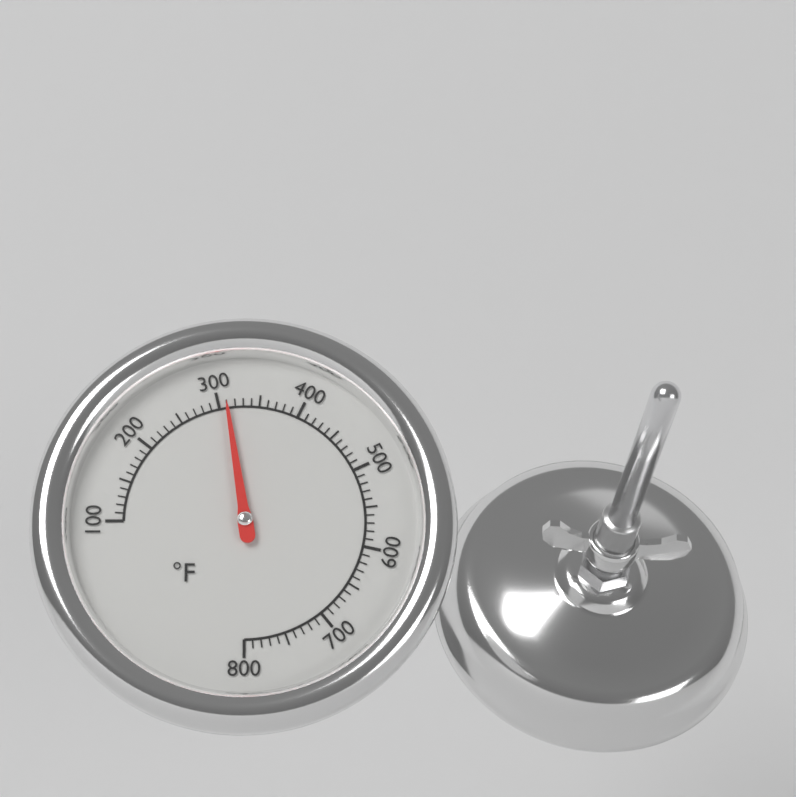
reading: 310 °F
